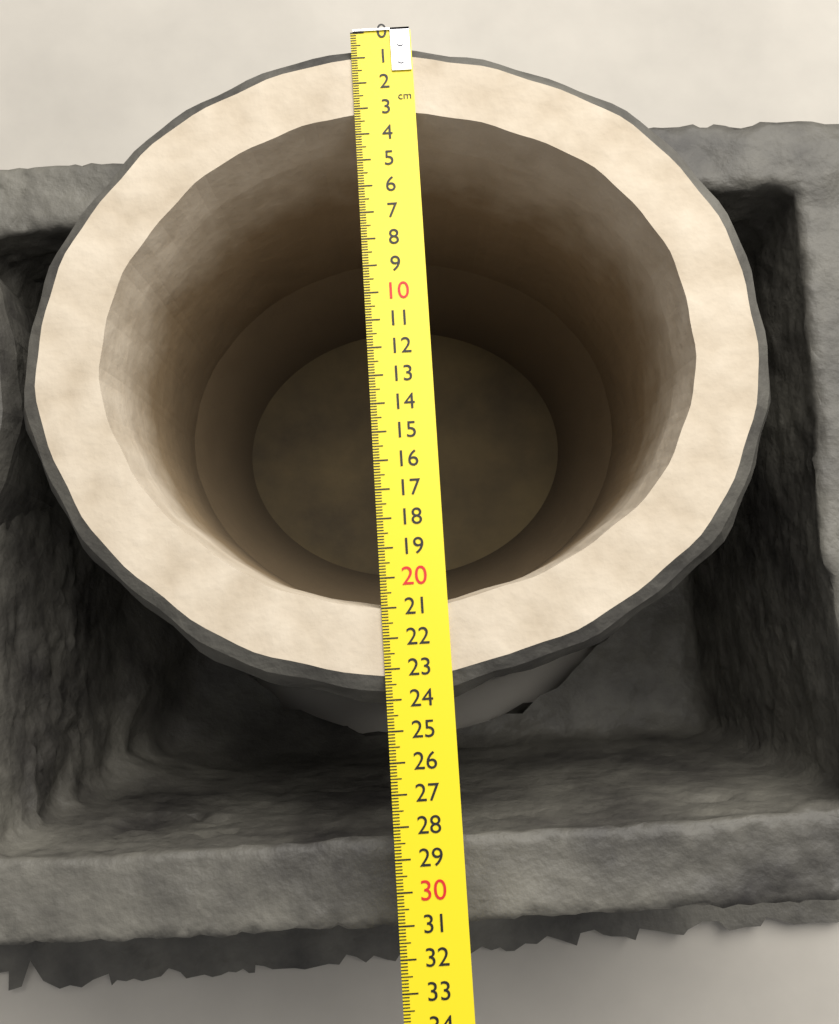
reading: 24.2 cm
